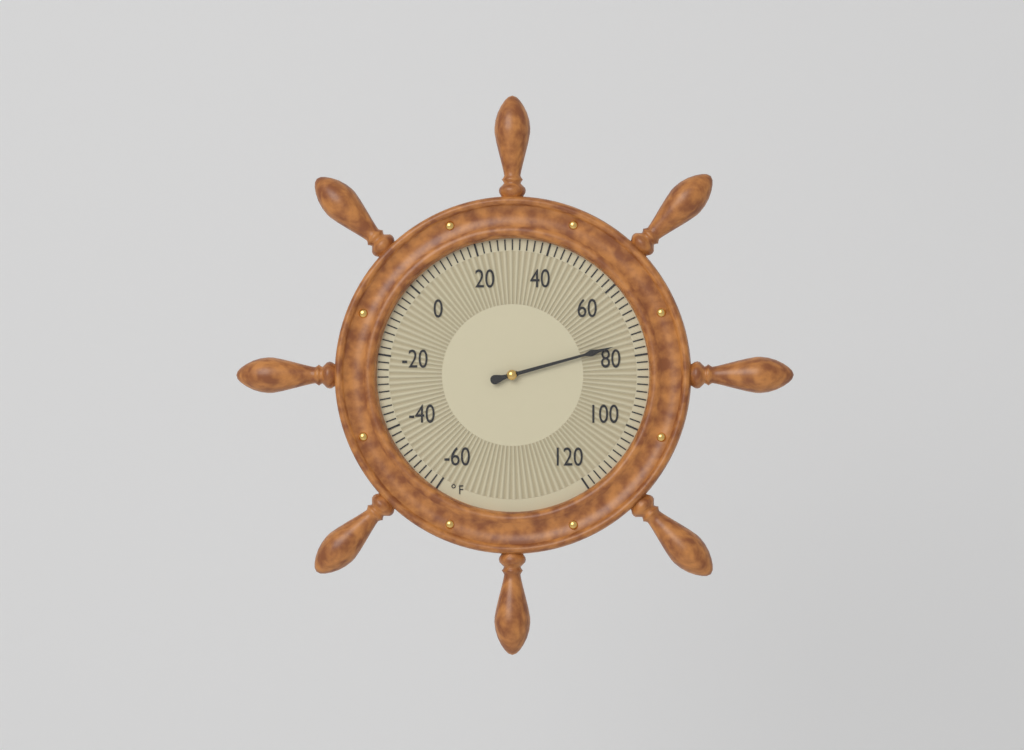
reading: 76 °F
